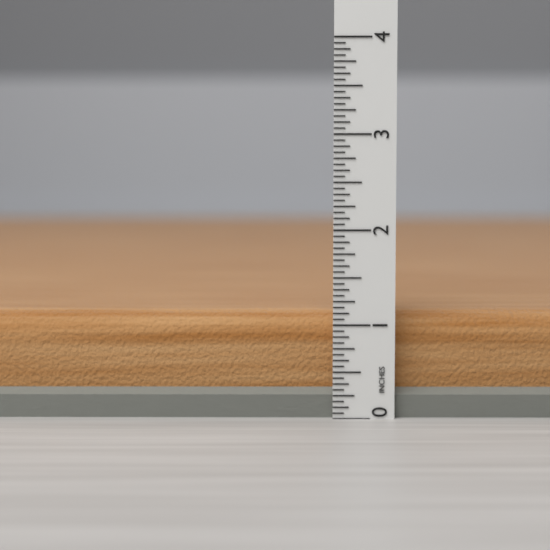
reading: 1.1250 in
